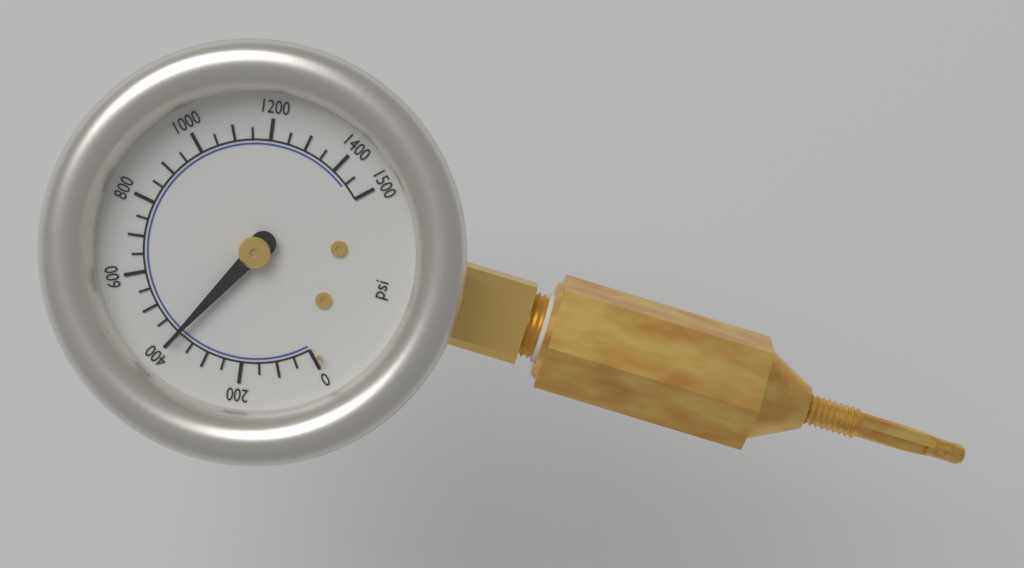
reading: 400 psi
